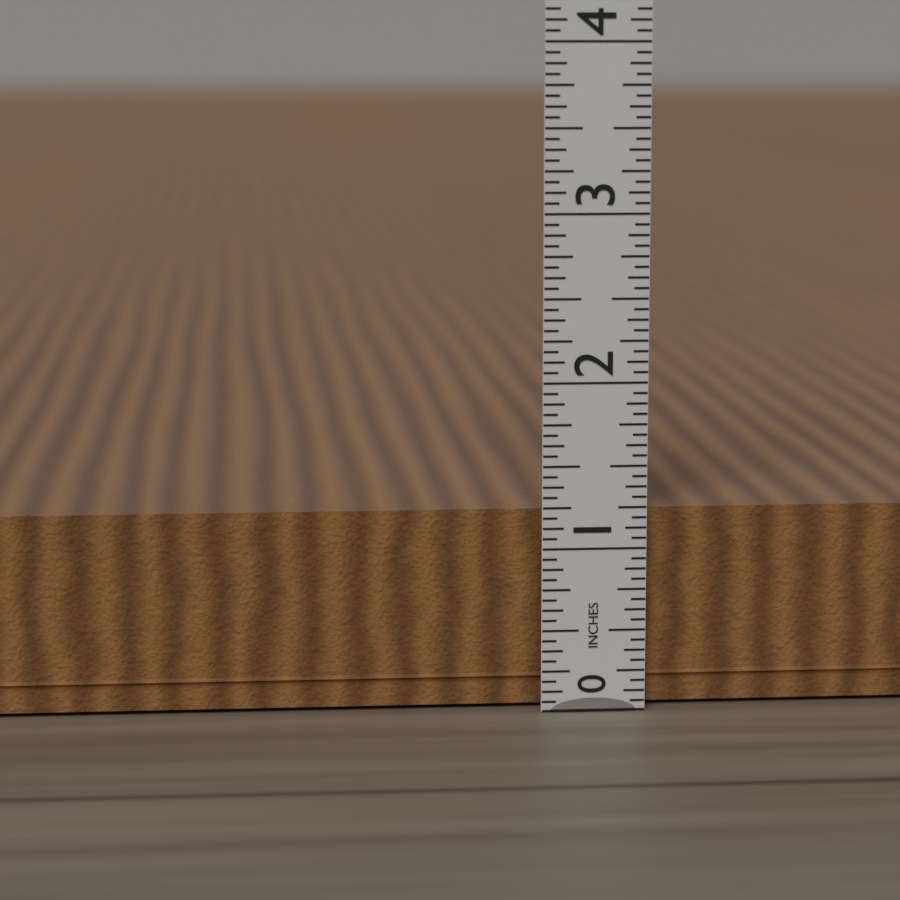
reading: 1.2500 in
